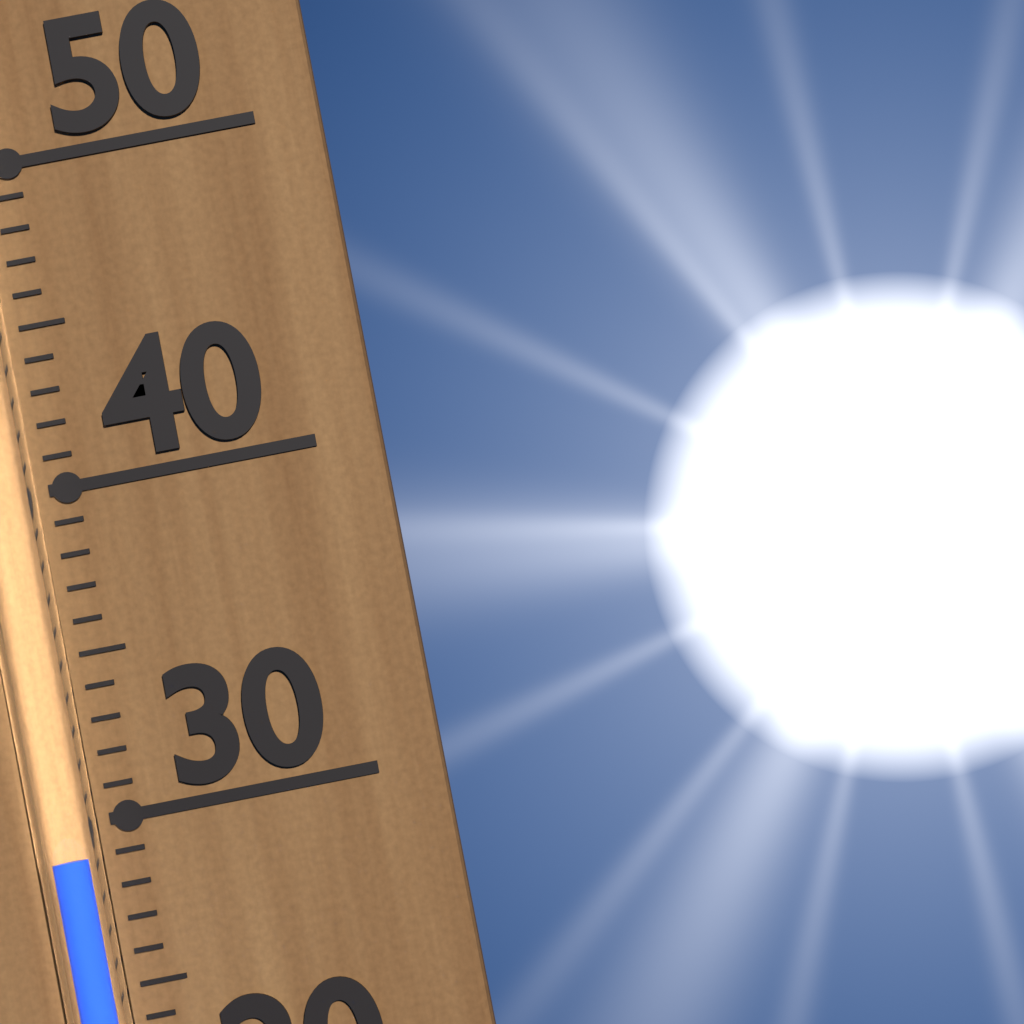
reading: 29 (no unit)
